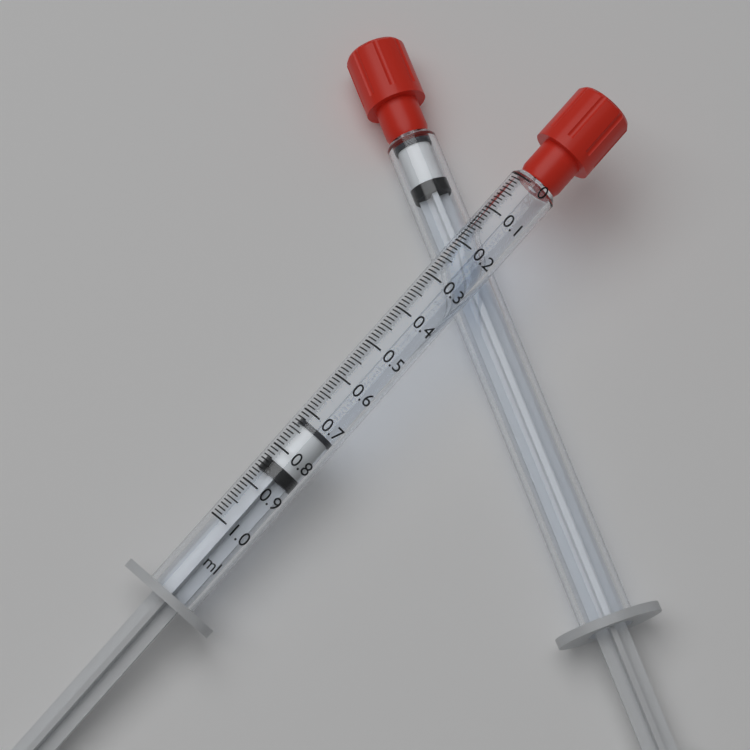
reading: 0.72 ml
